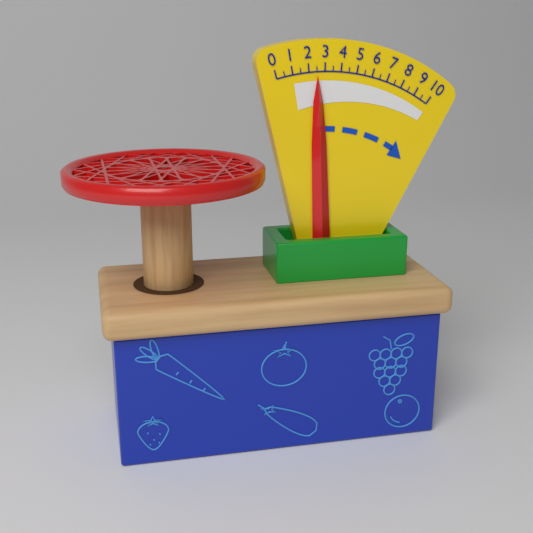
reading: 2.5 (no unit)
